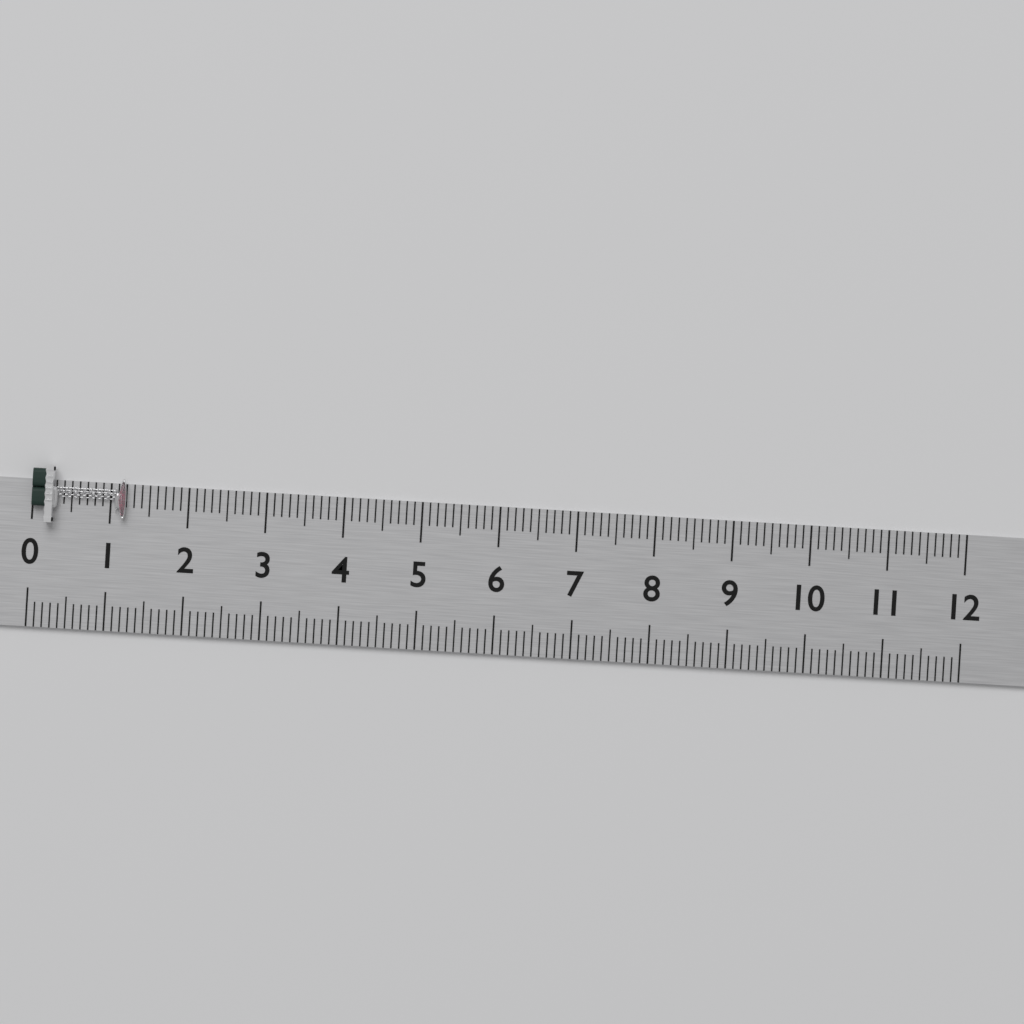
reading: 1.2 (no unit)
